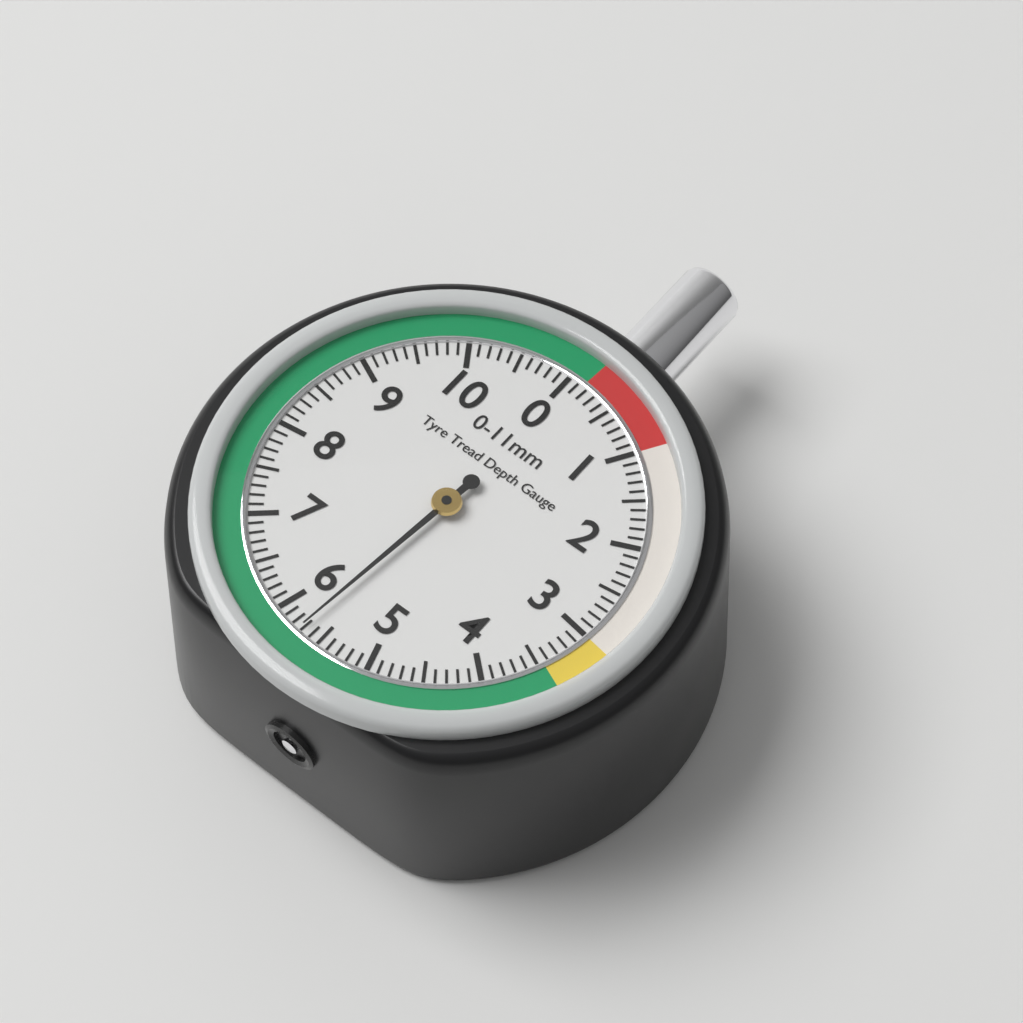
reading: 5.7 mm
